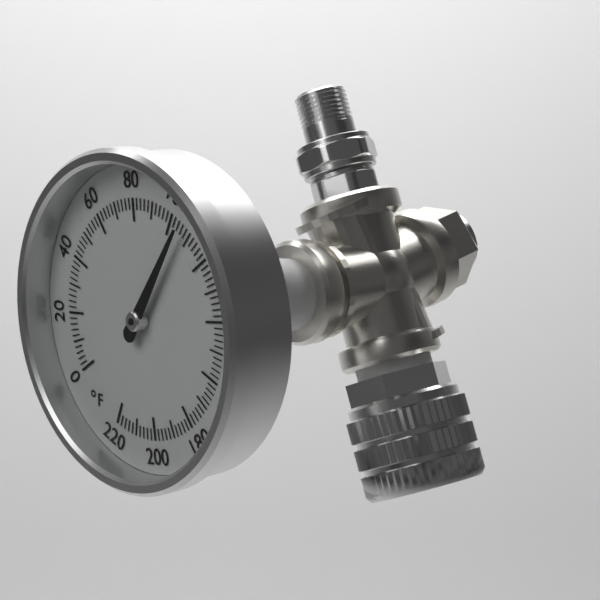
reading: 106 °F
